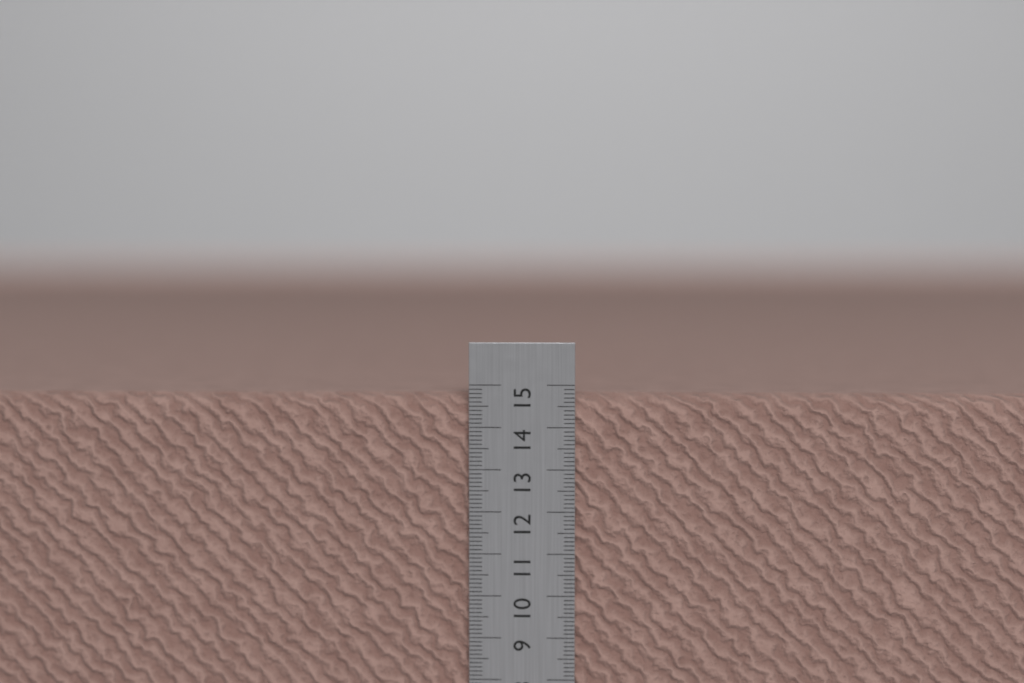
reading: 14.8 cm
